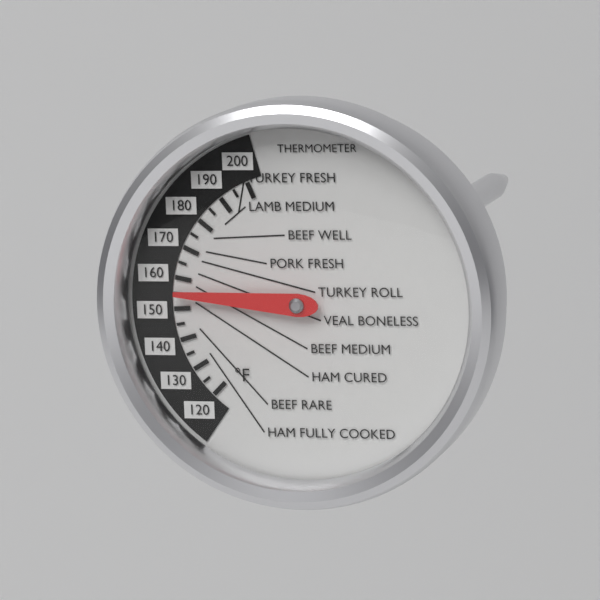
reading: 155 °F
